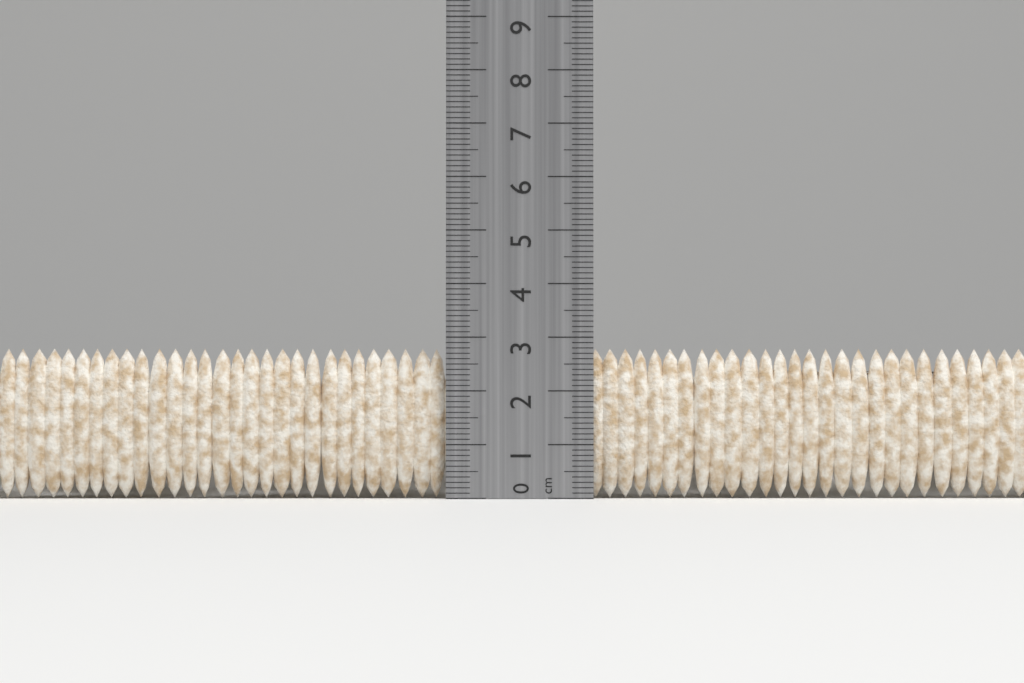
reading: 2.8 cm
